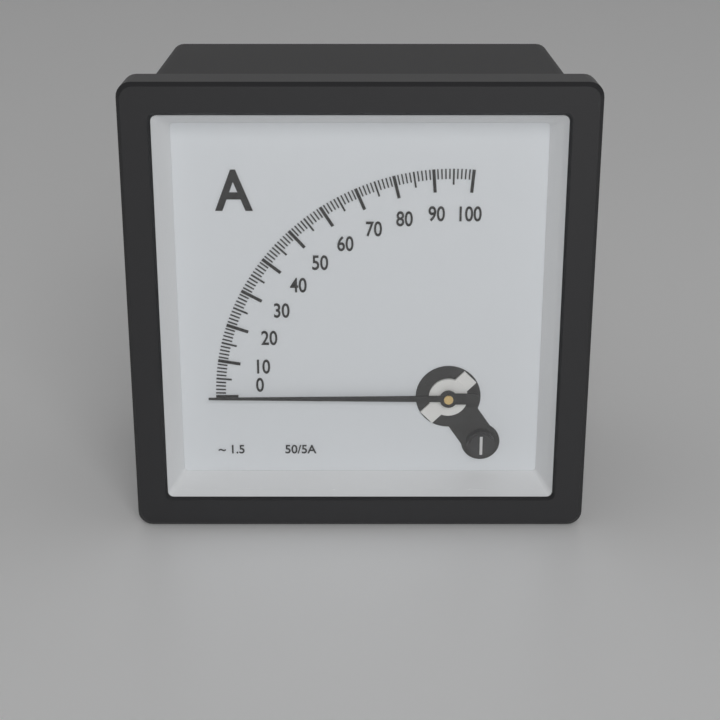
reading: 0 A
